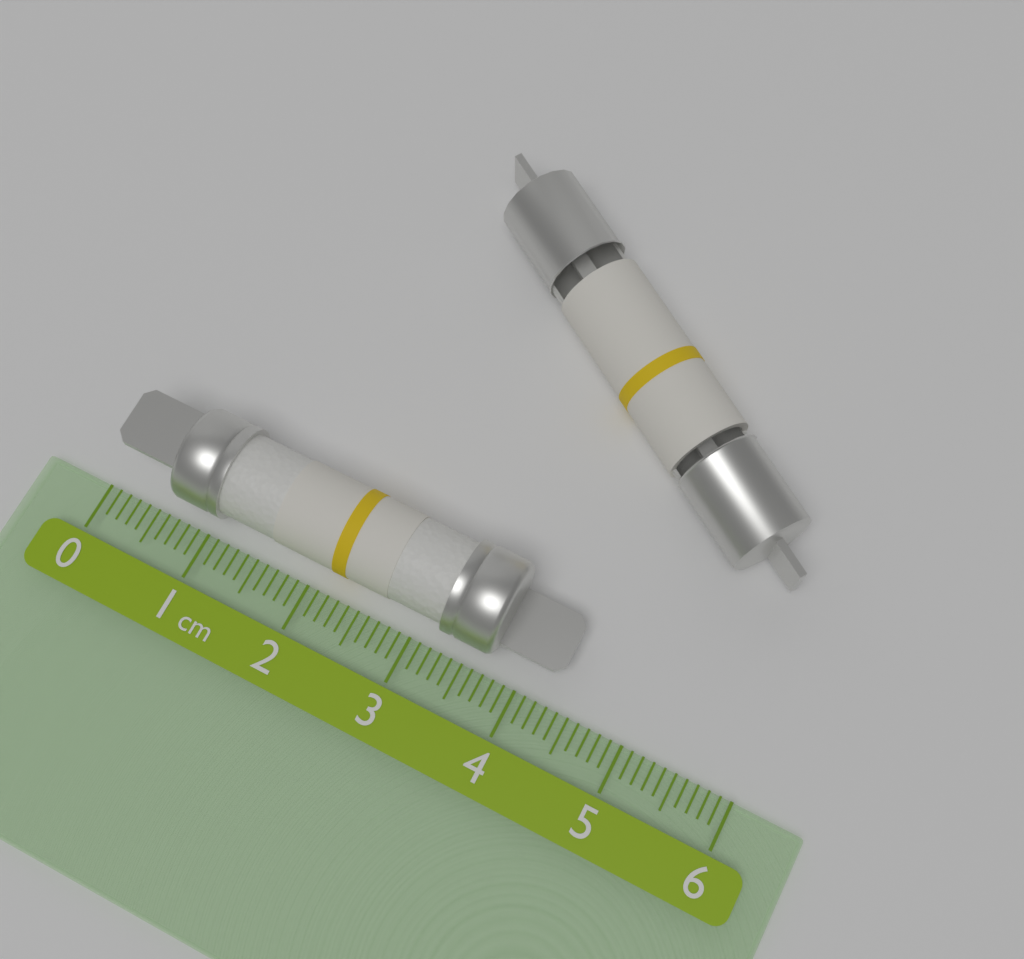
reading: 4.3 cm
